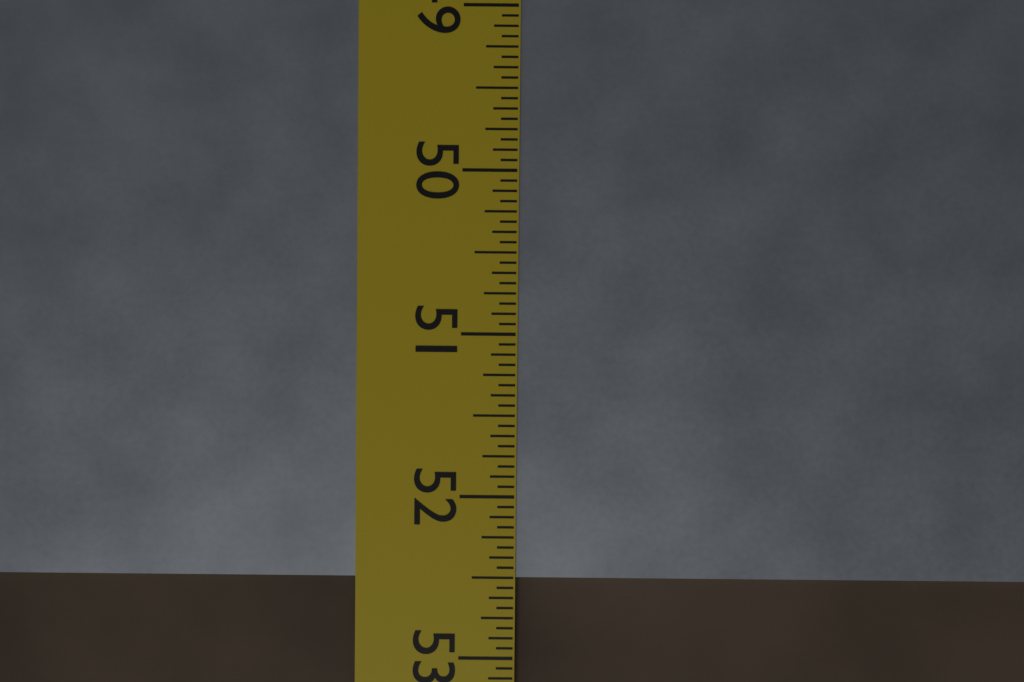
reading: 52.5000 in
